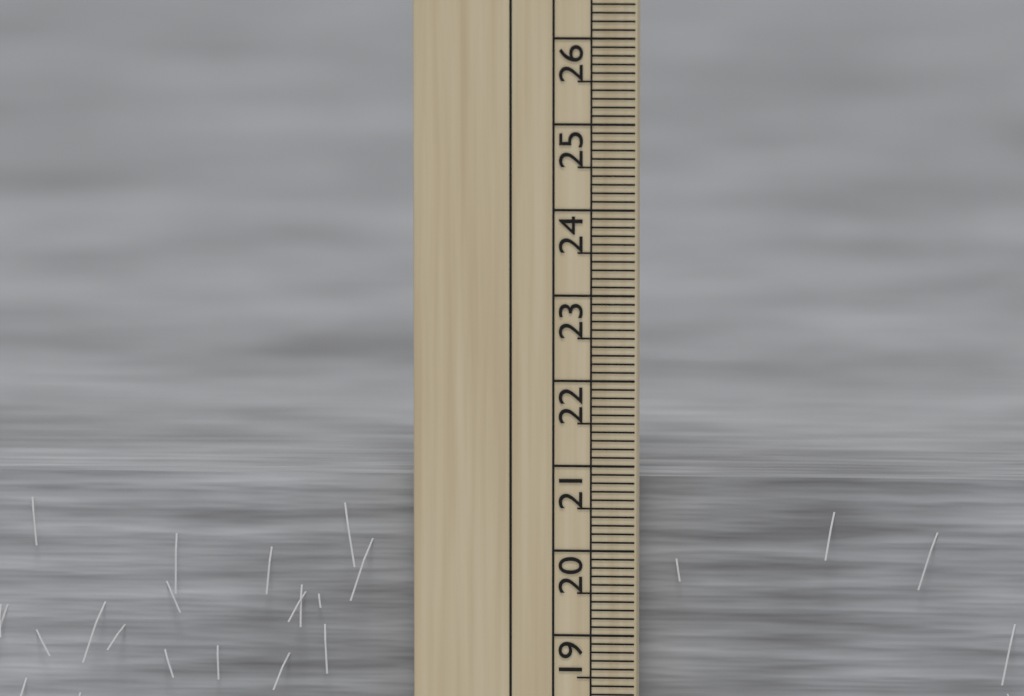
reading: 20.8 cm
